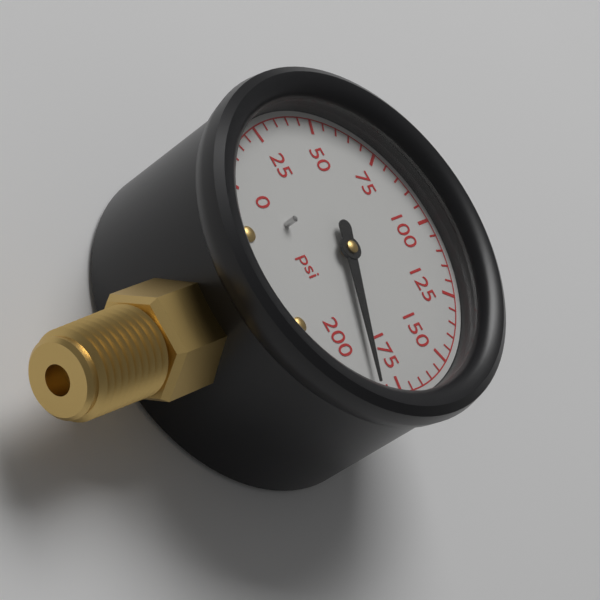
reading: 185 psi
